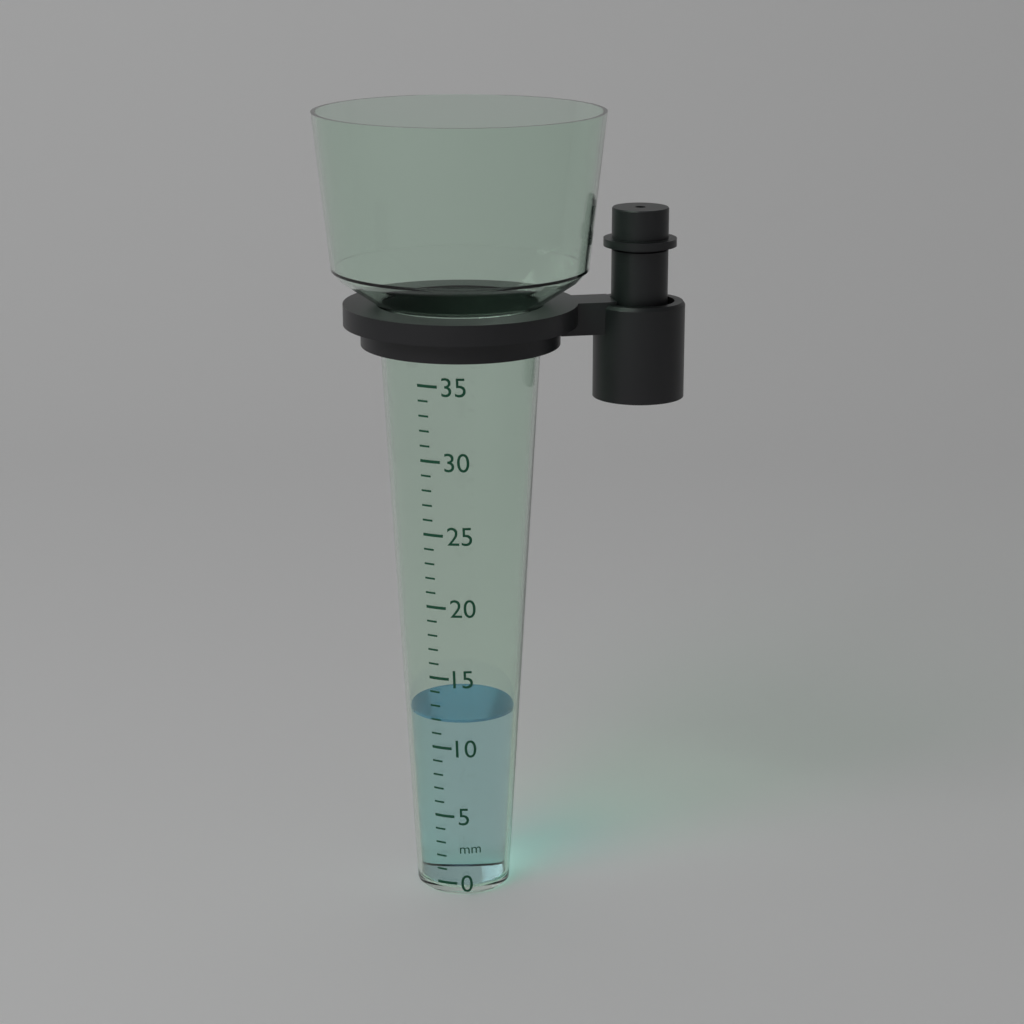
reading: 12 mm
